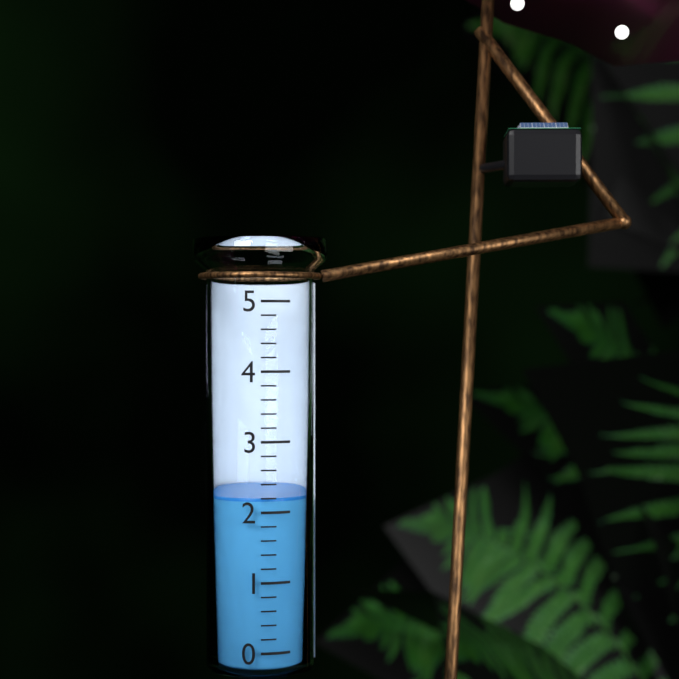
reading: 2.2 (no unit)
